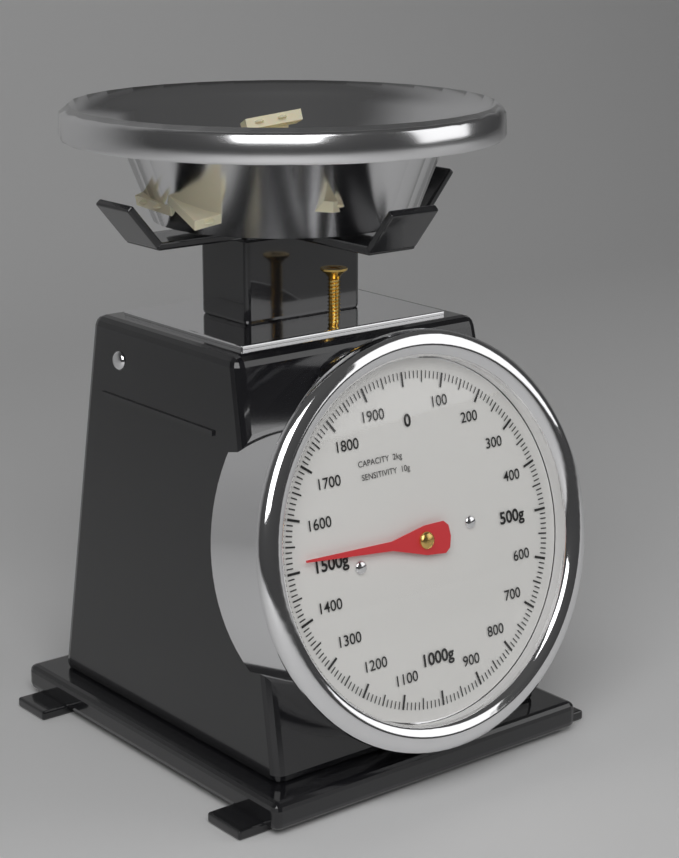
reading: 1520 g
